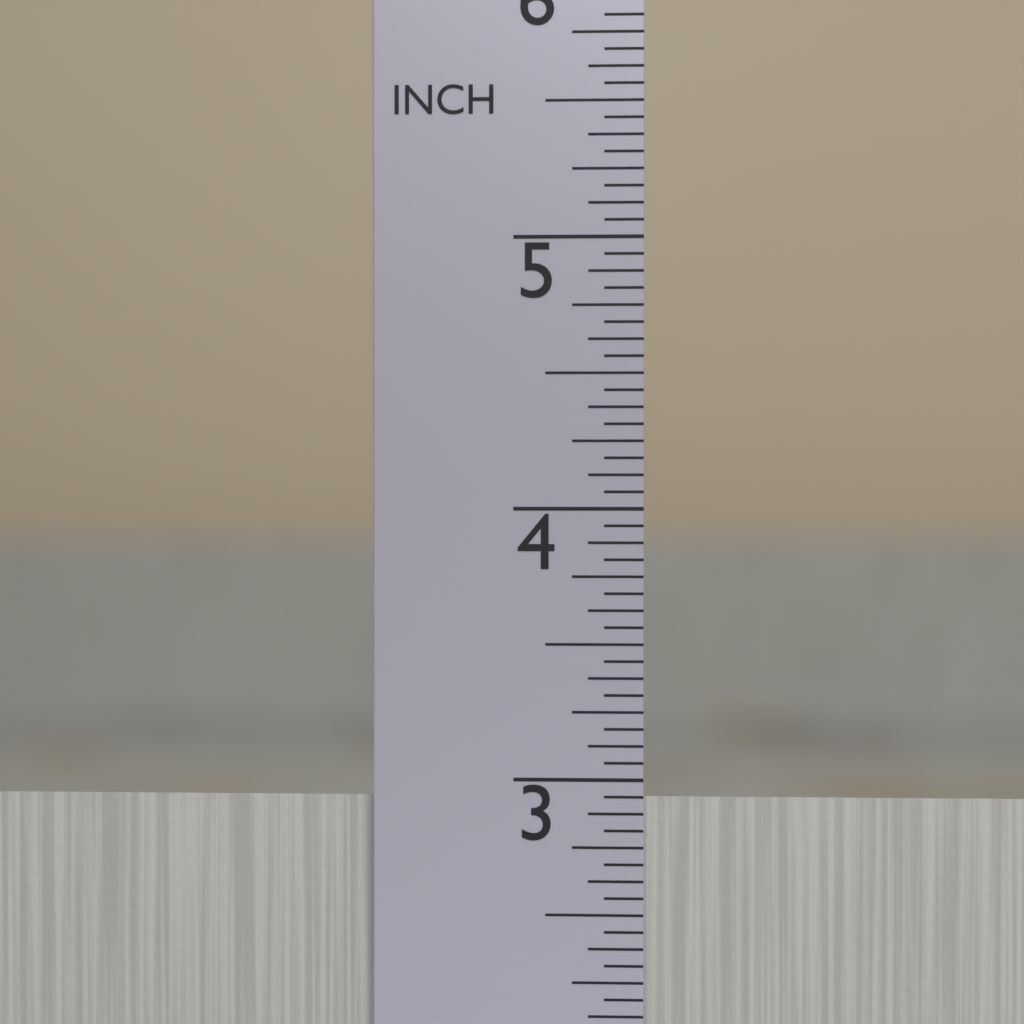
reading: 2.9375 in
